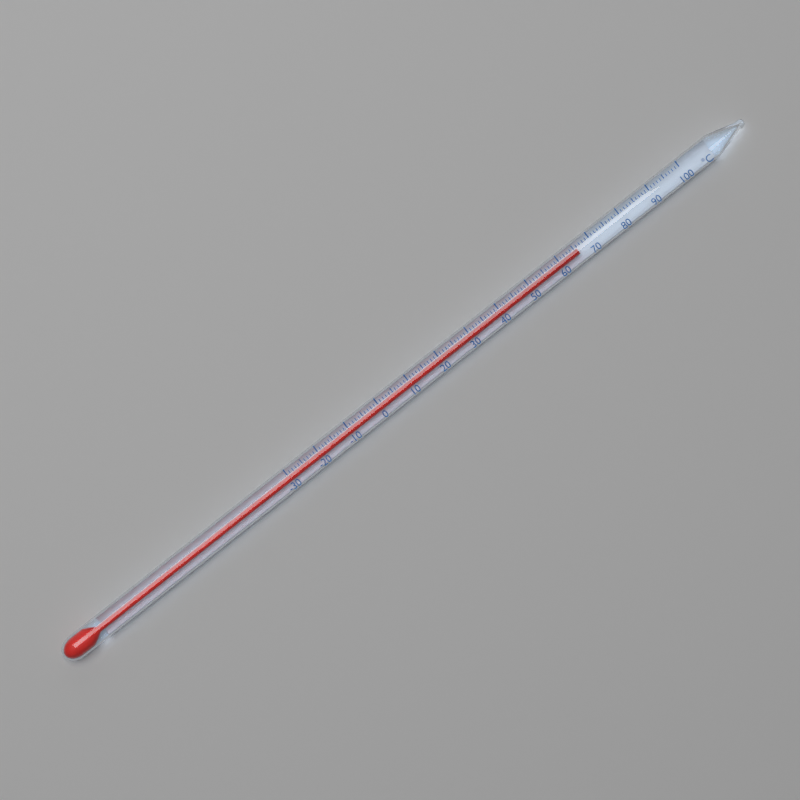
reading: 66 °C
